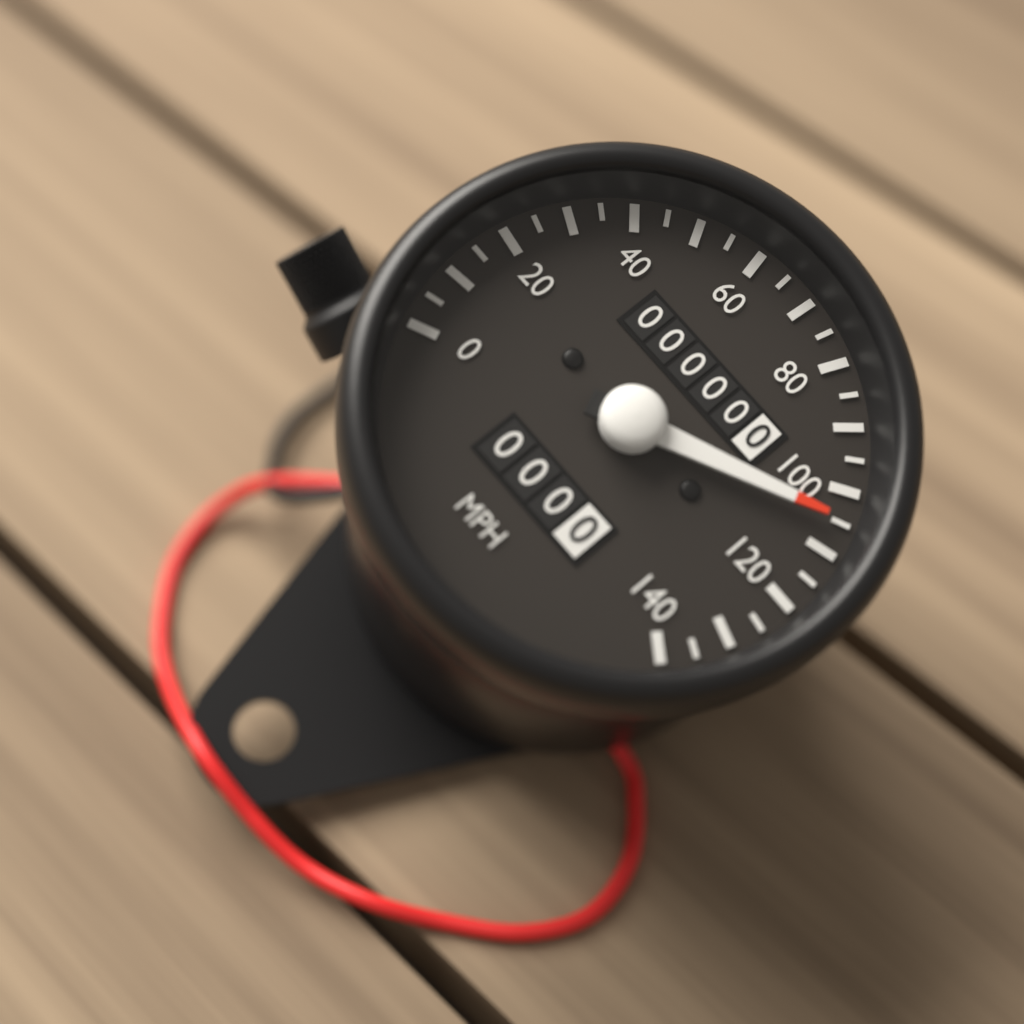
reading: 105 mph
